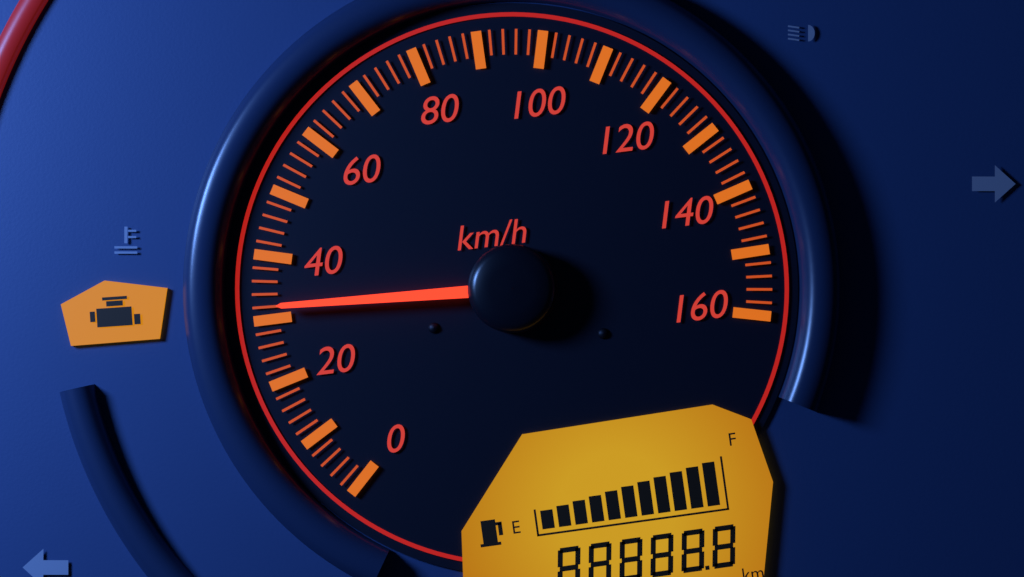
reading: 32 km/h
